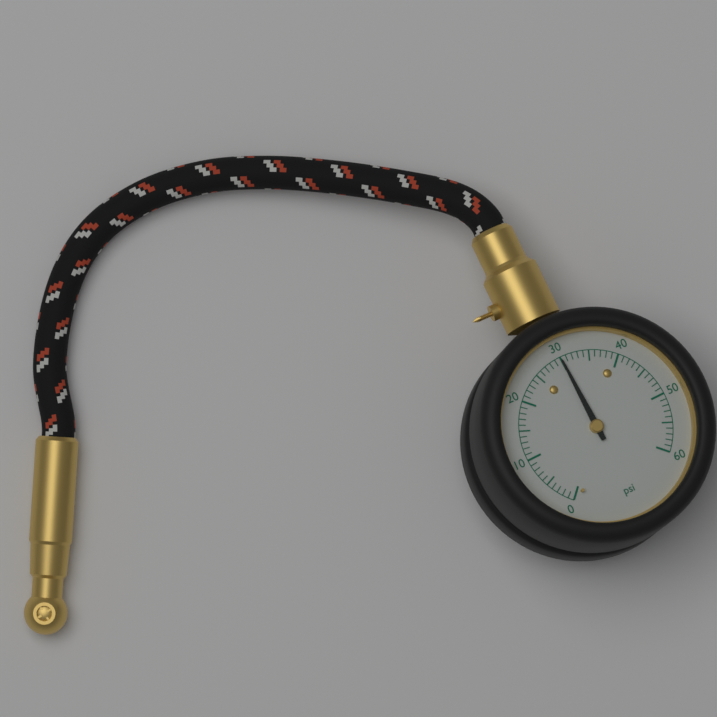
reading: 30 psi
